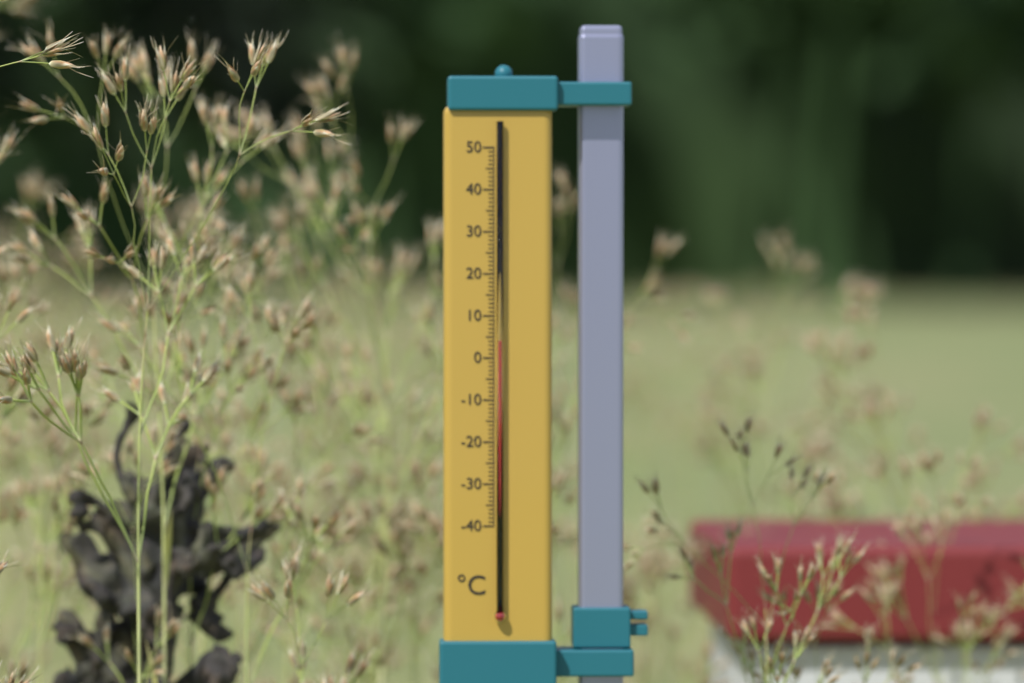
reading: 4 °C
